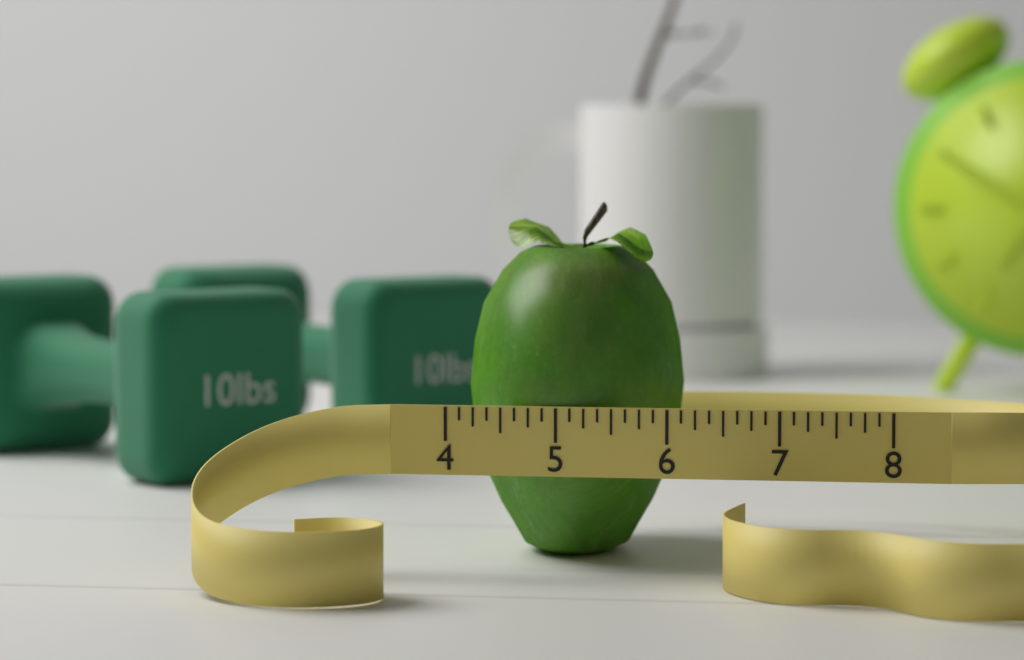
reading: 6.000 (no unit)
